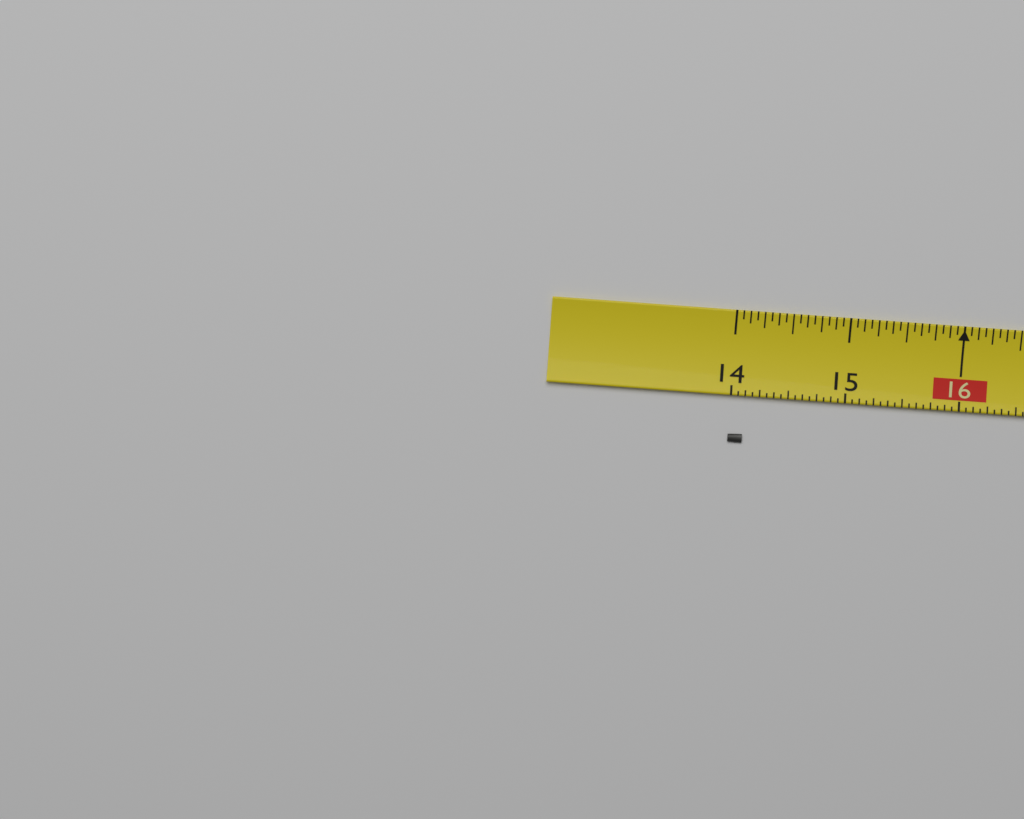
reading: 14.1250 (no unit)
